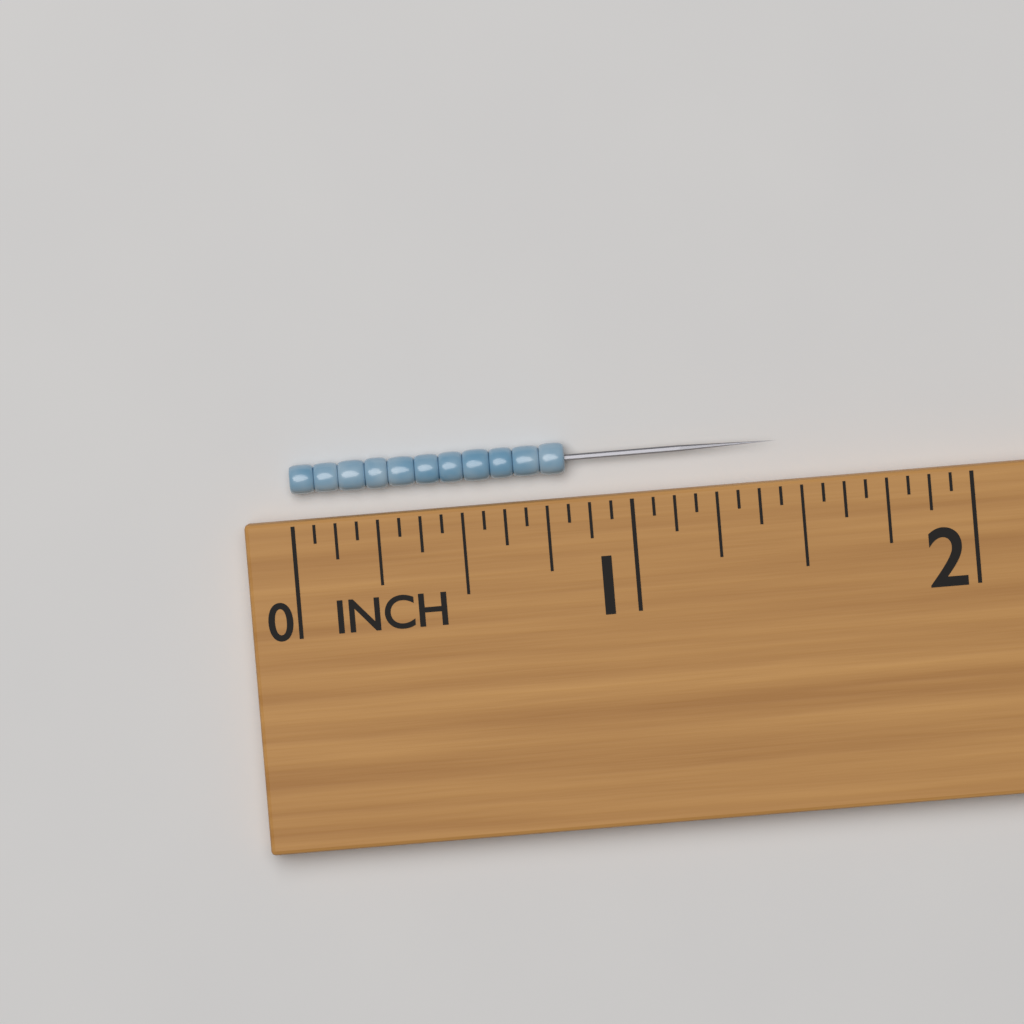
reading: 0.8125 in
